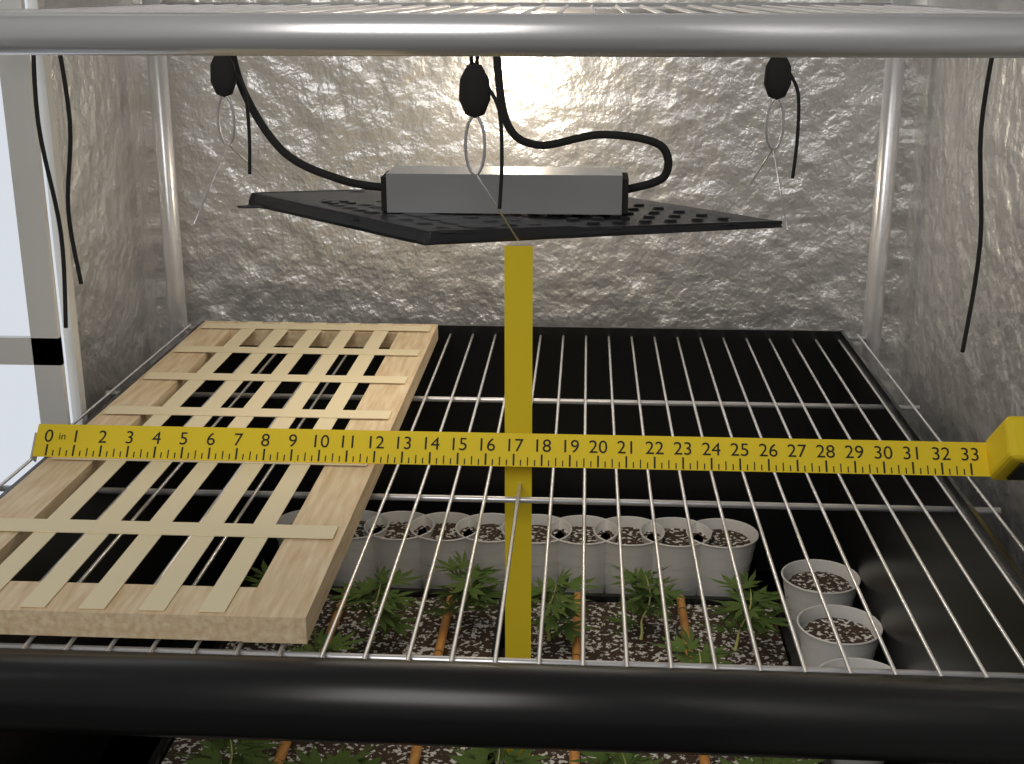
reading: 12.00 in
